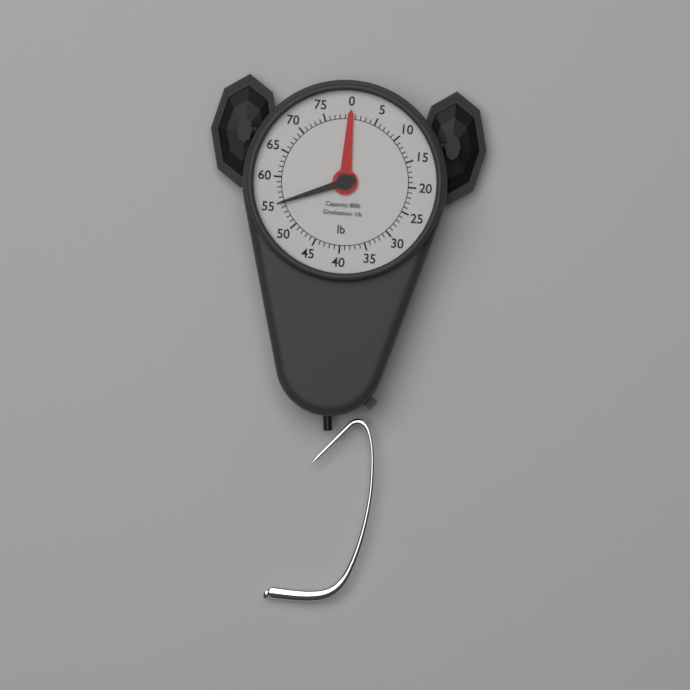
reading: 55 lb
